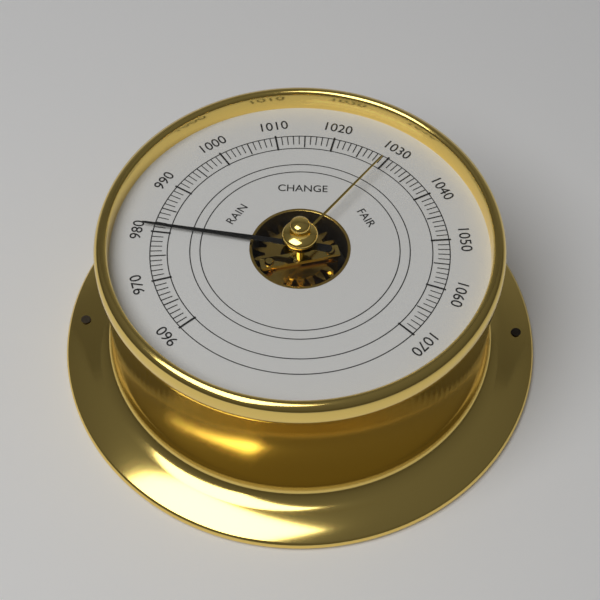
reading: 981 (no unit)
